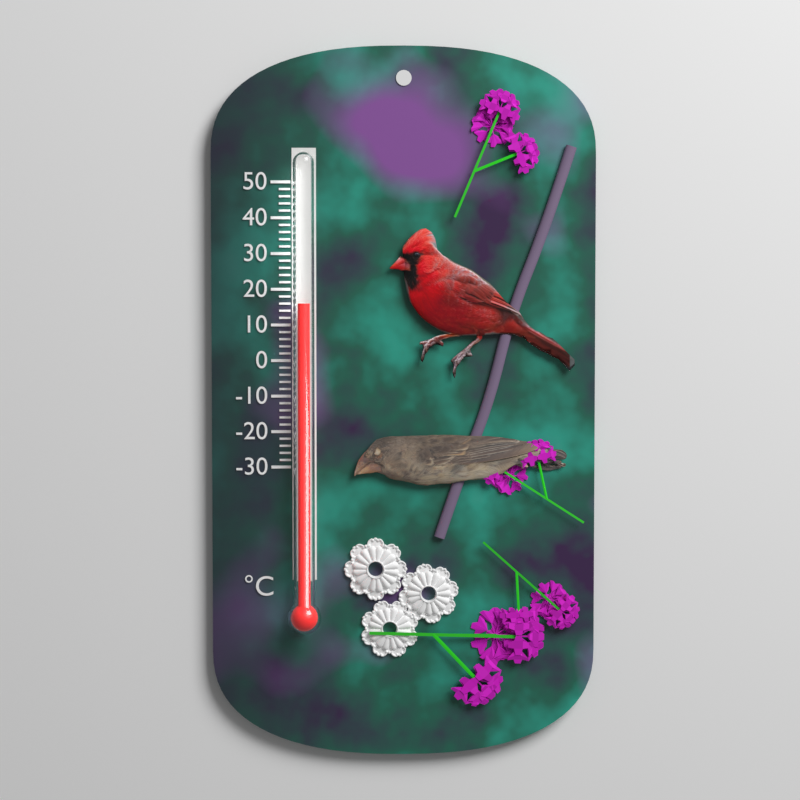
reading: 16 °C
